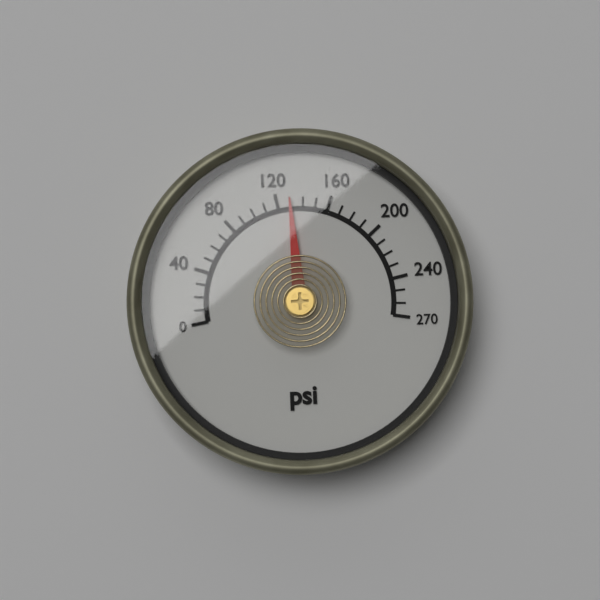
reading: 130 psi
